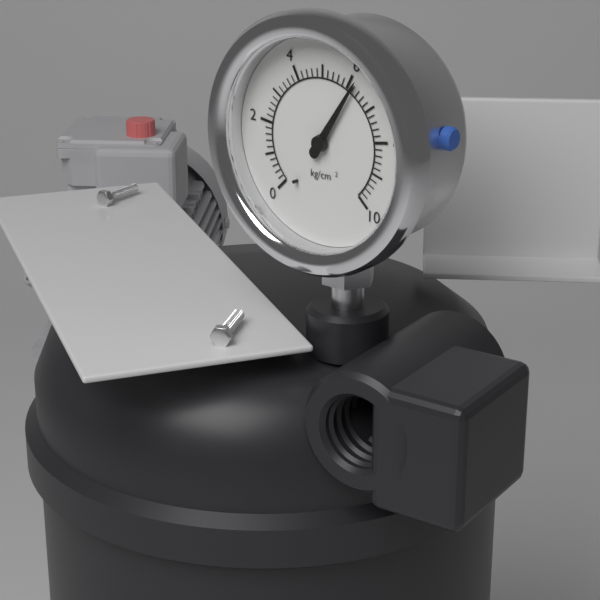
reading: 6.2 kg/cm²
